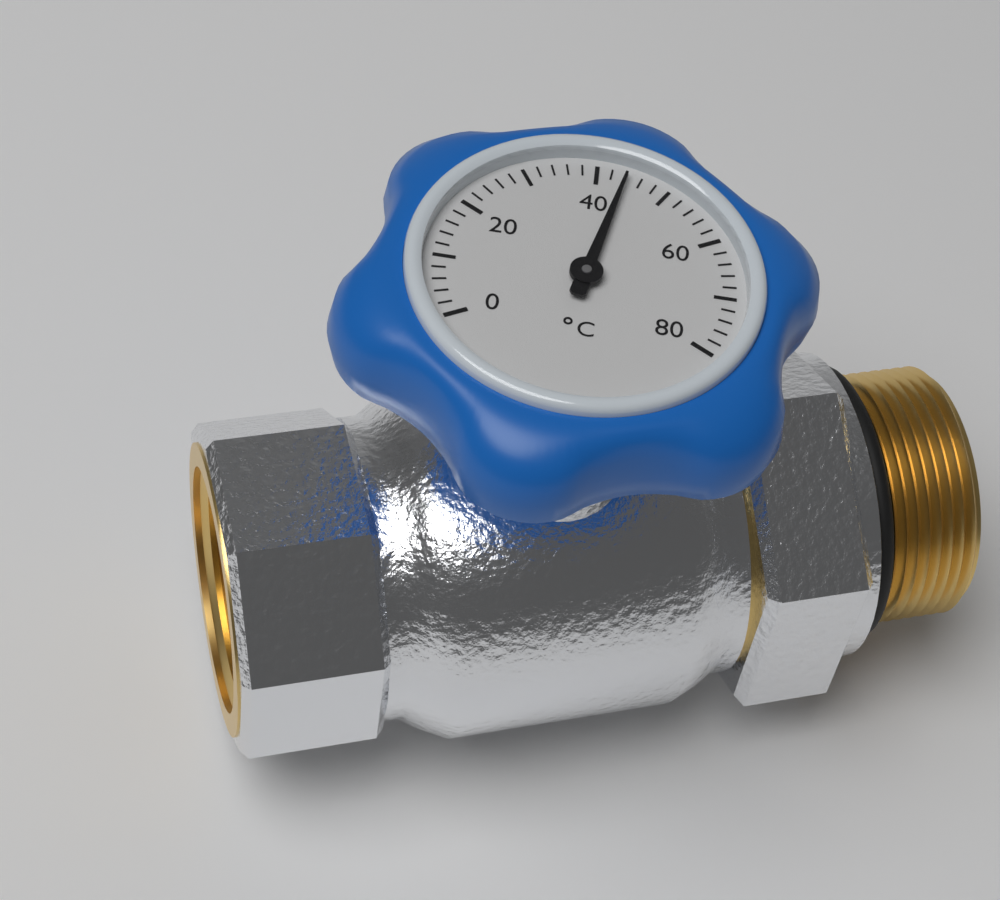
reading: 44 °C
